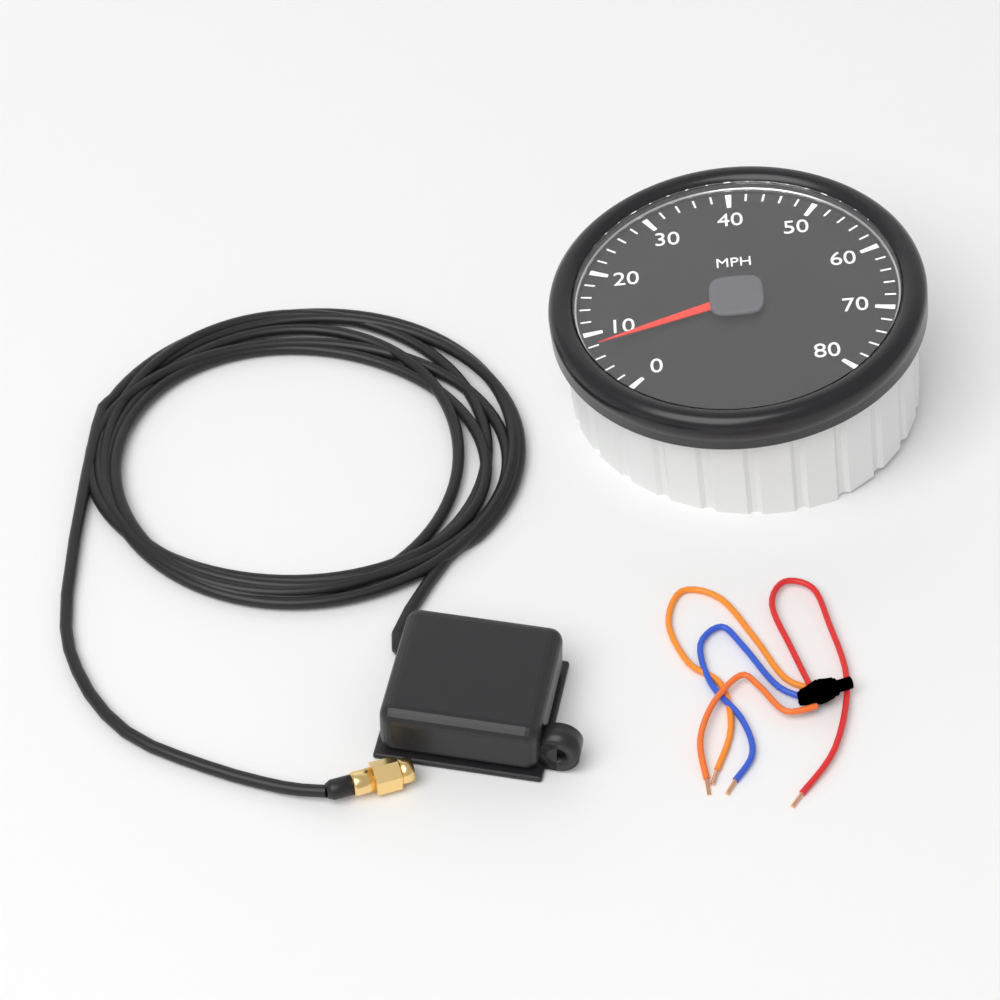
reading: 8 MPH
